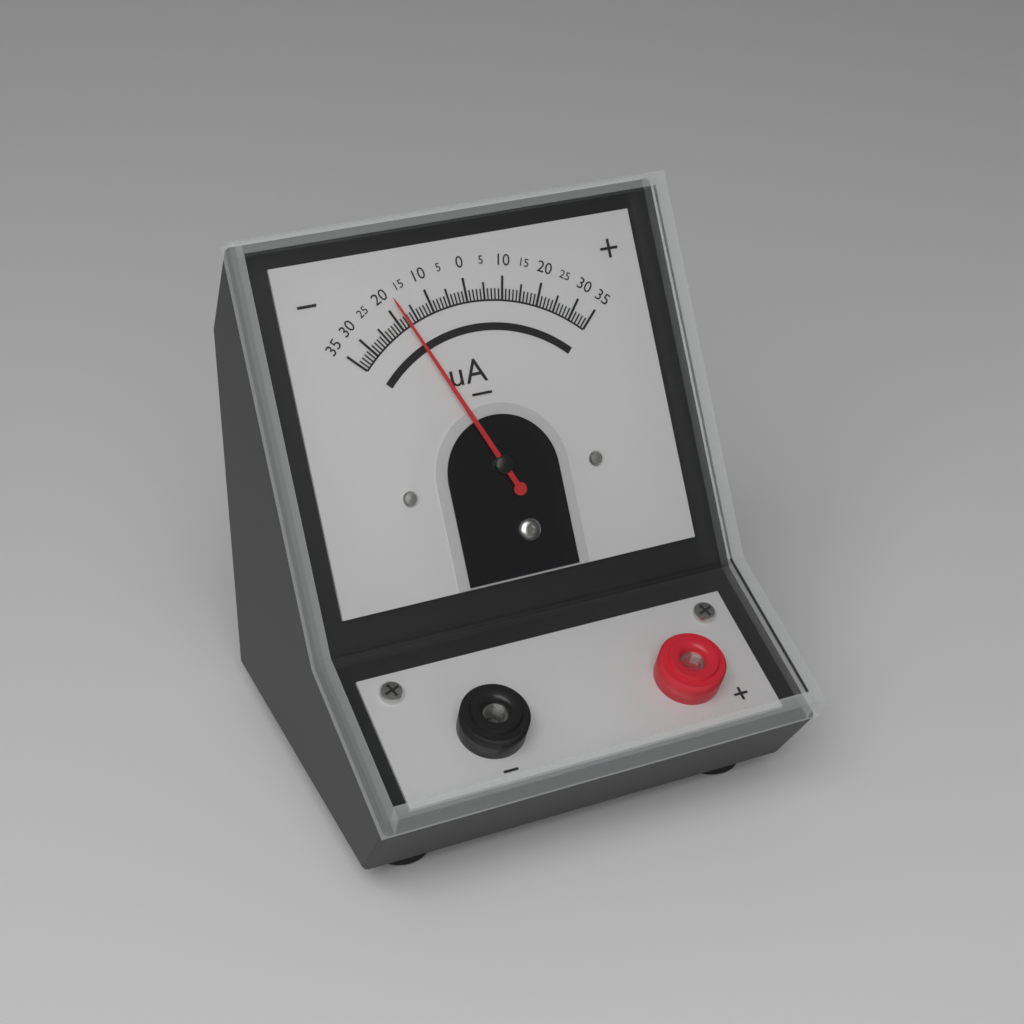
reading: -18 µA
